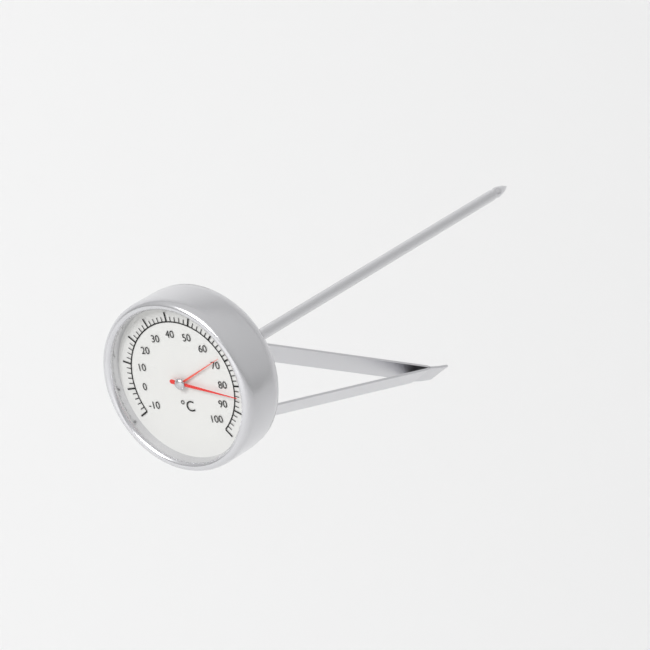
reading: 84 °C
